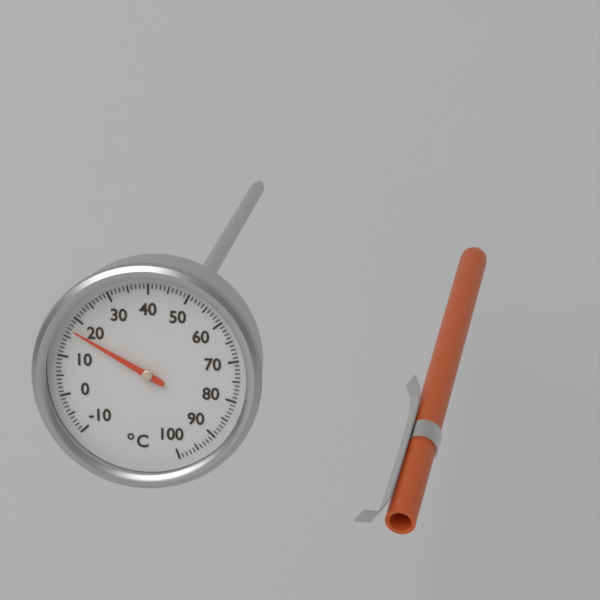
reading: 17 °C
